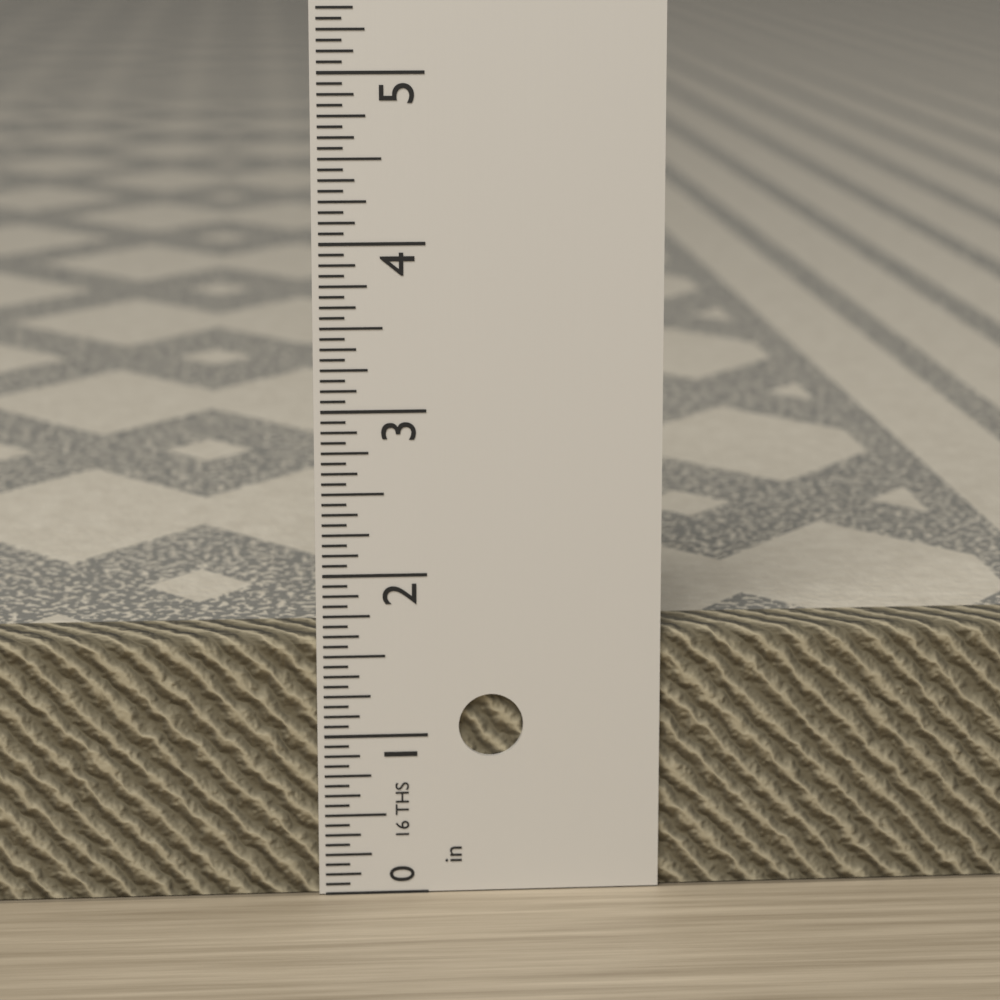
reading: 1.6250 in
